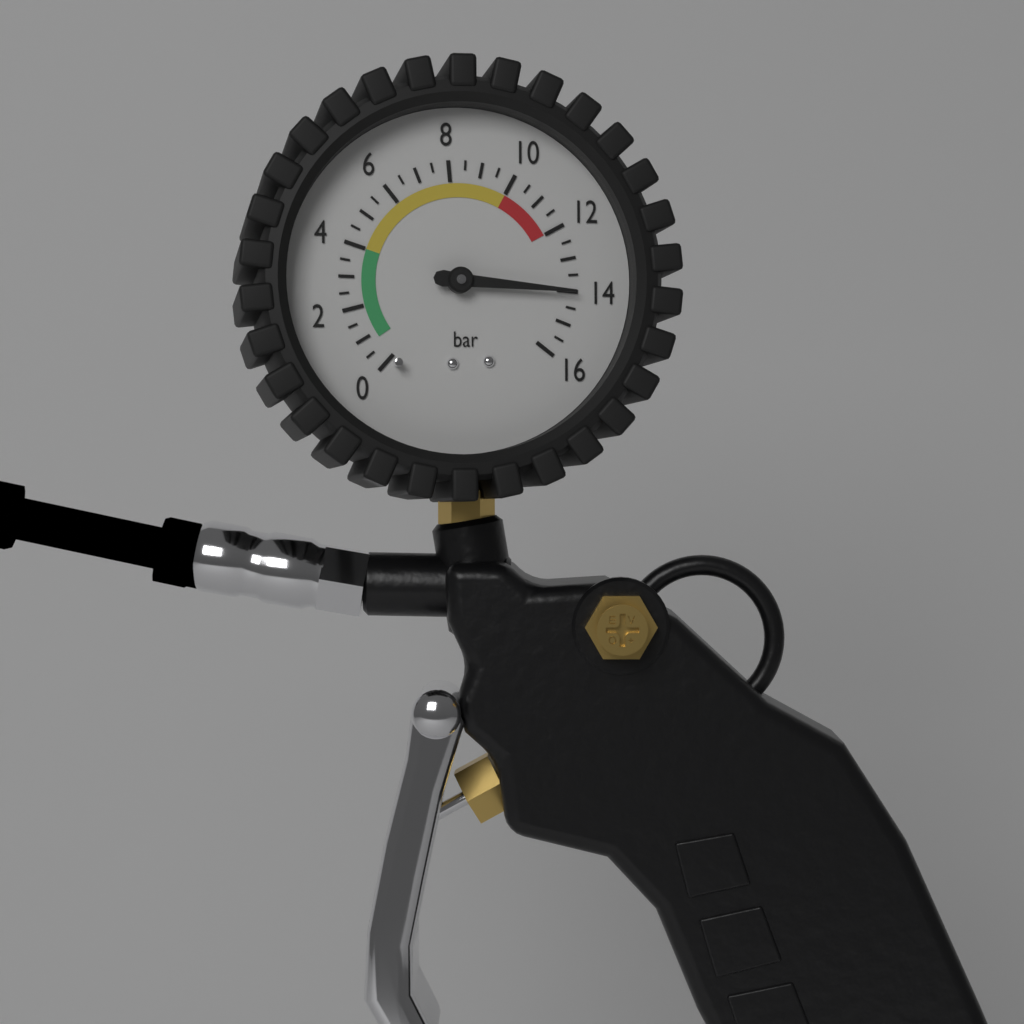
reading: 14.0 bar
